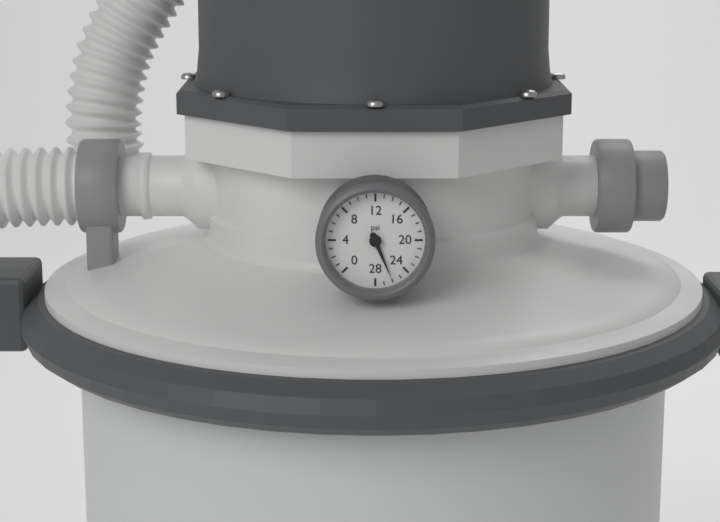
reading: 26 psi
